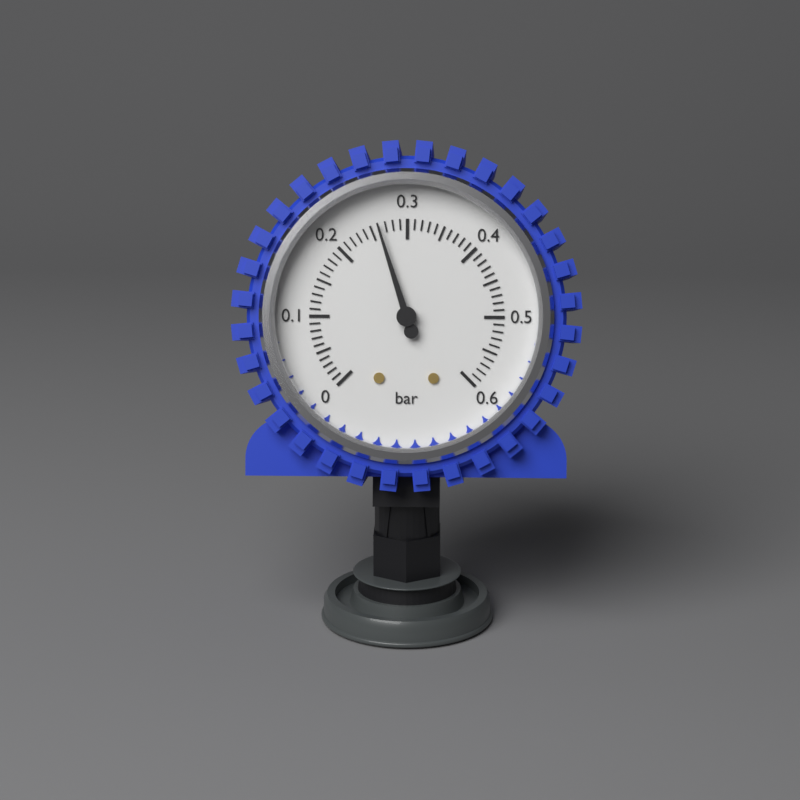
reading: 0.26 bar
